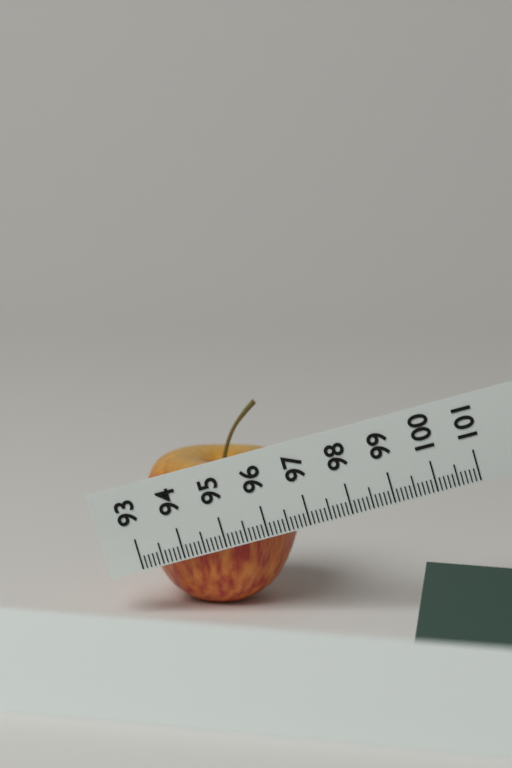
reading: 96.8 (no unit)
